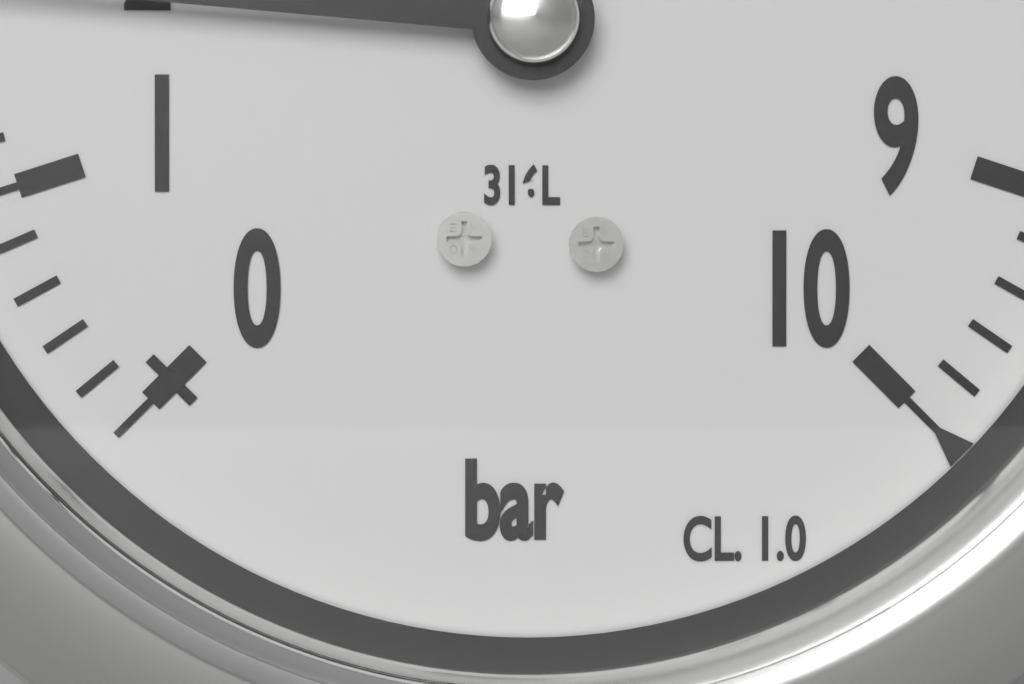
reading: 1.8 bar
